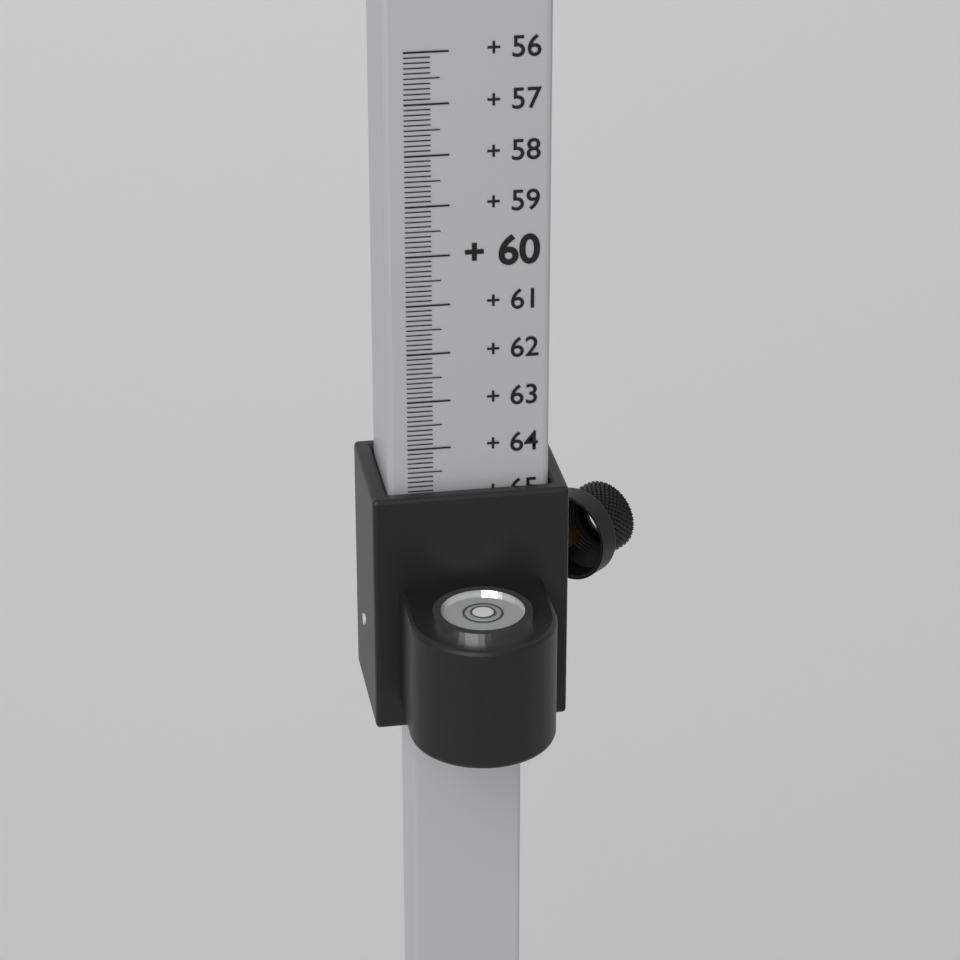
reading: 64.9 (no unit)
